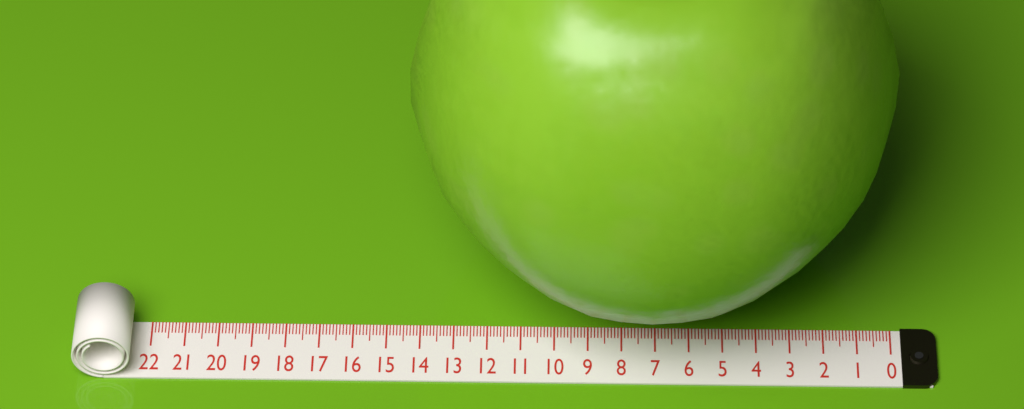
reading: 14.3 (no unit)
